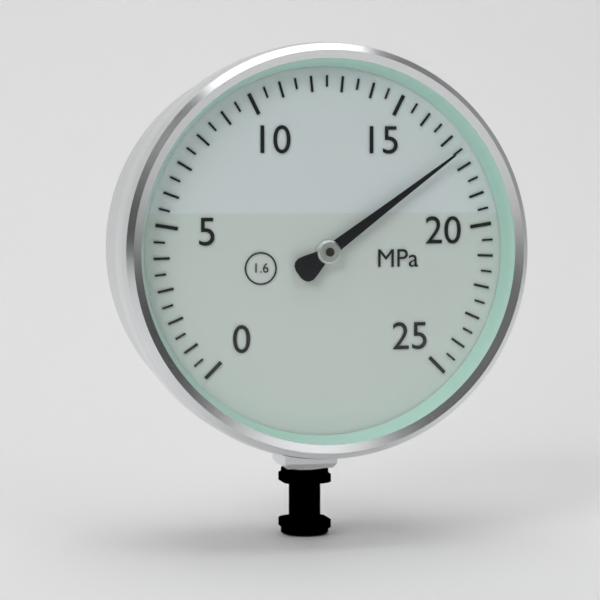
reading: 17.5 MPa
